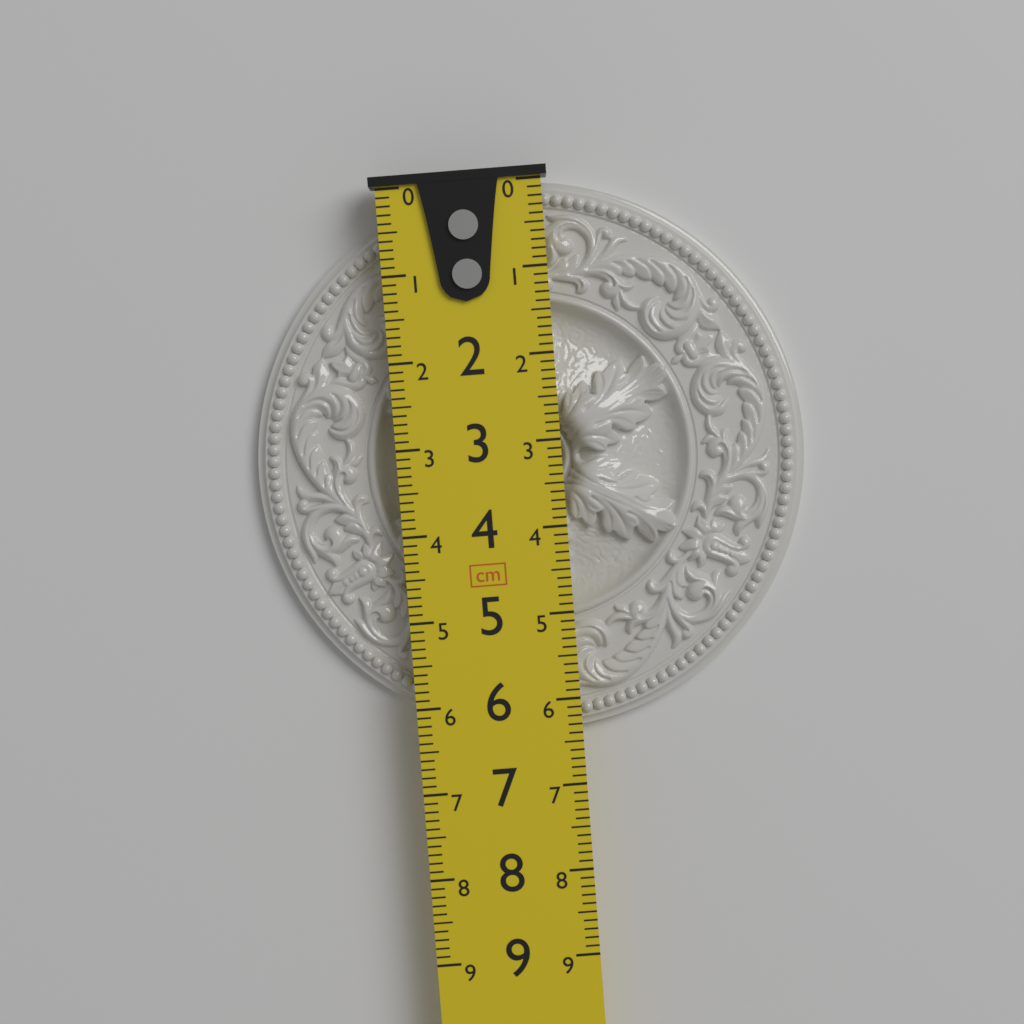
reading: 6.4 cm
